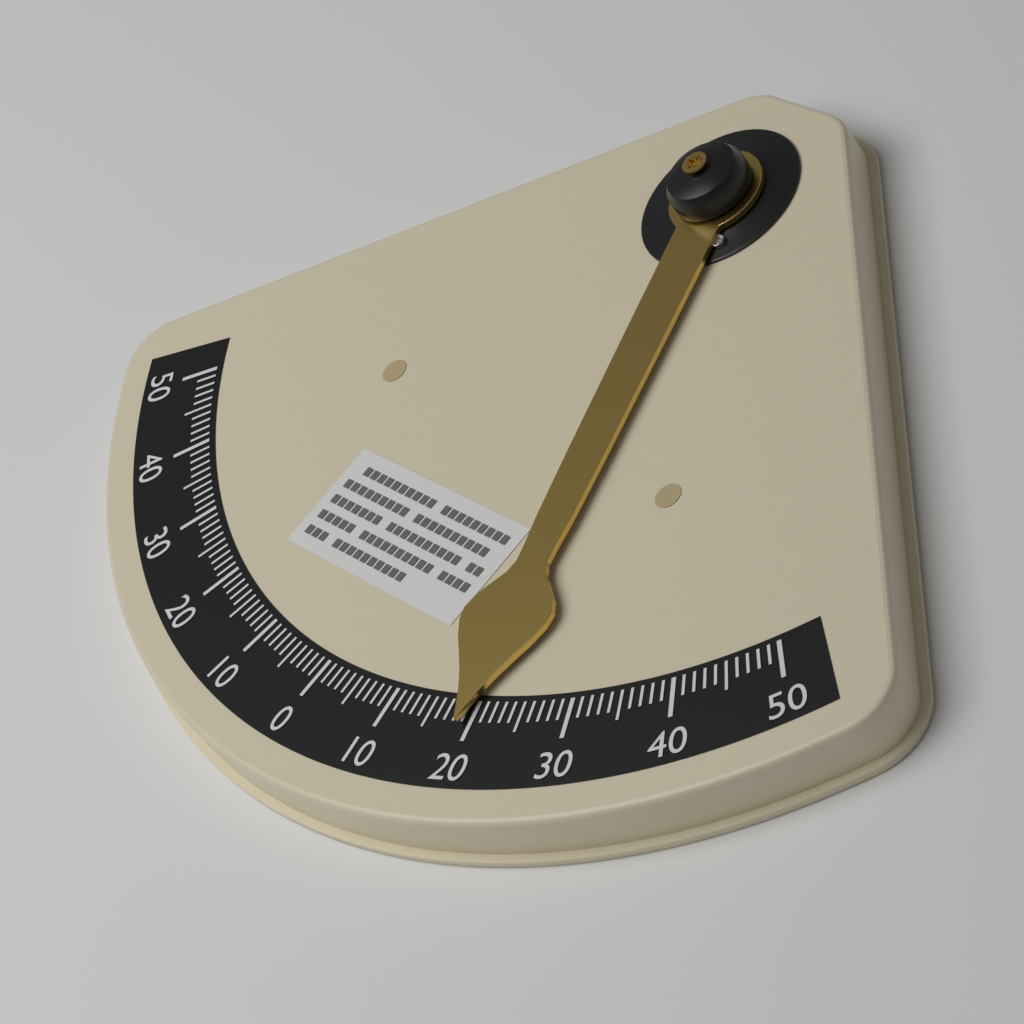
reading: 19 °
